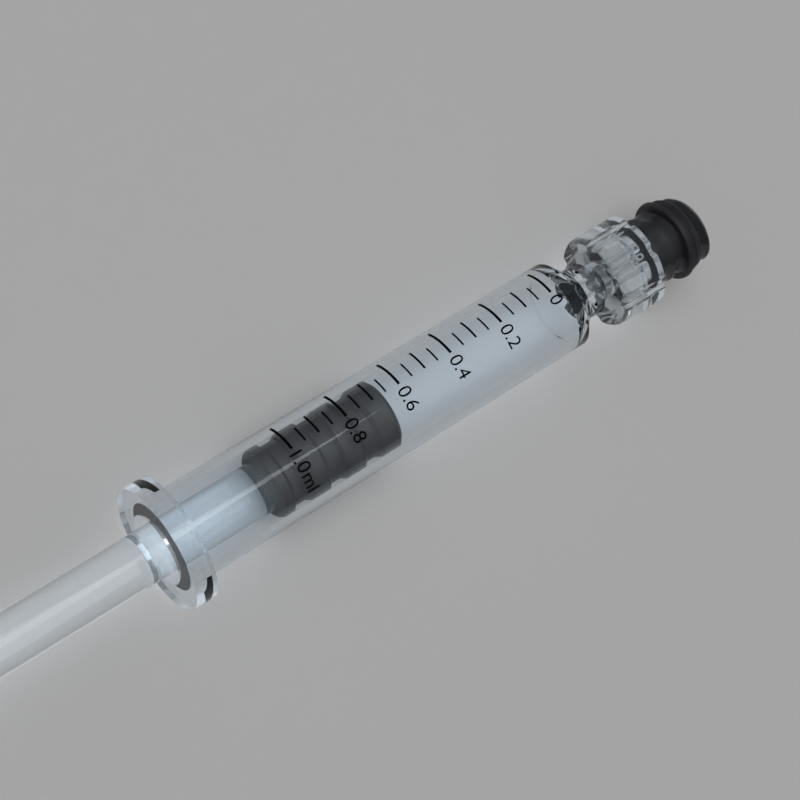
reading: 0.65 ml
